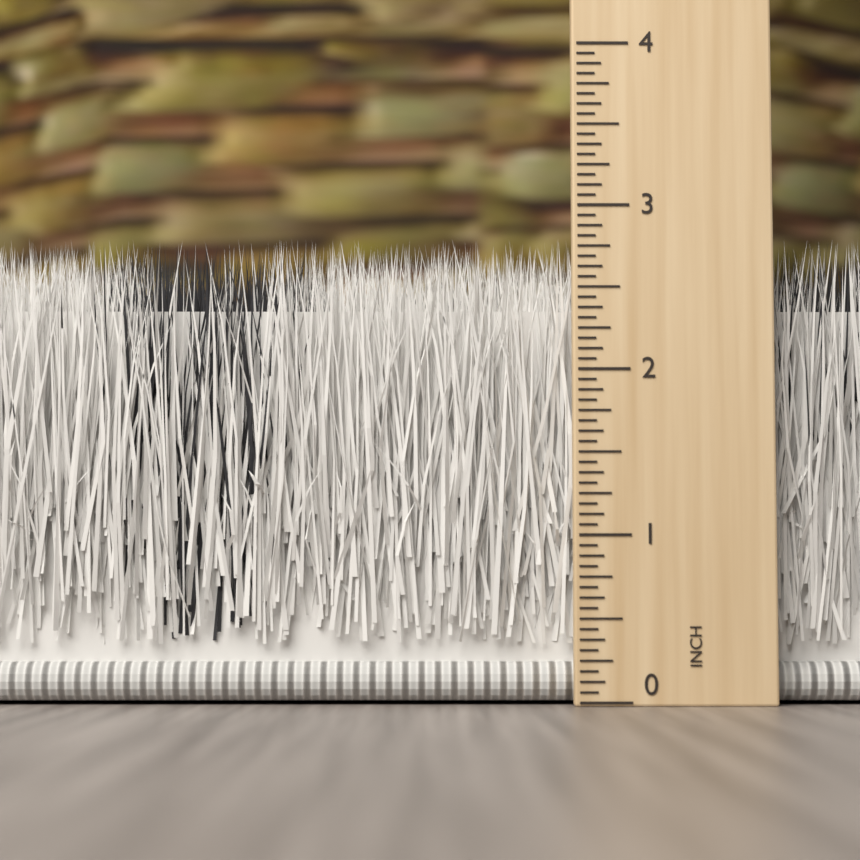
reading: 2.8125 inch
